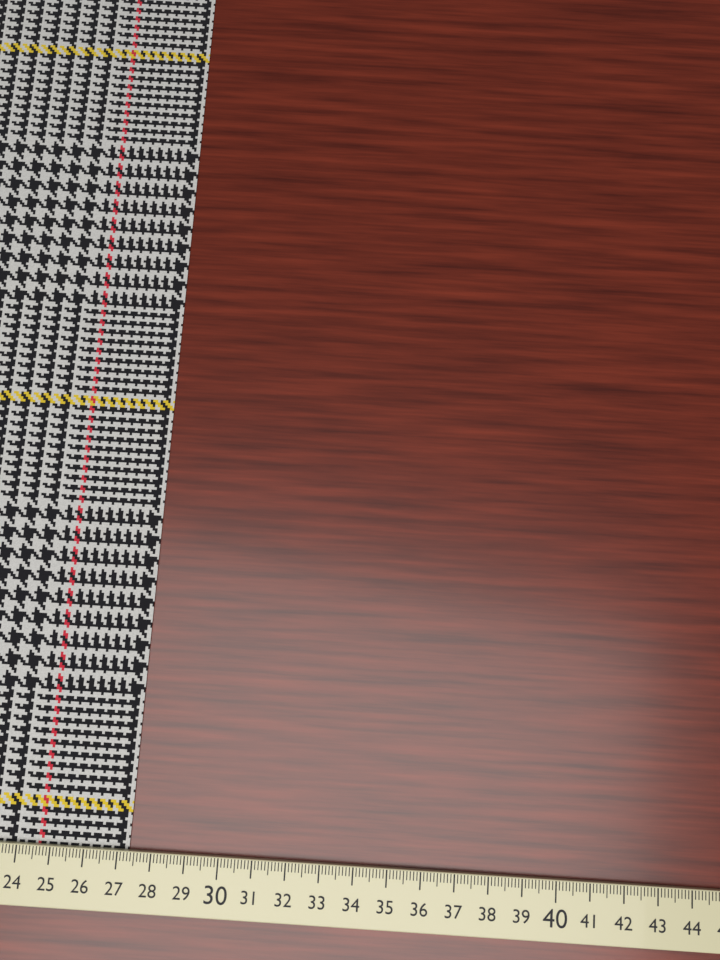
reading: 27.3 cm
